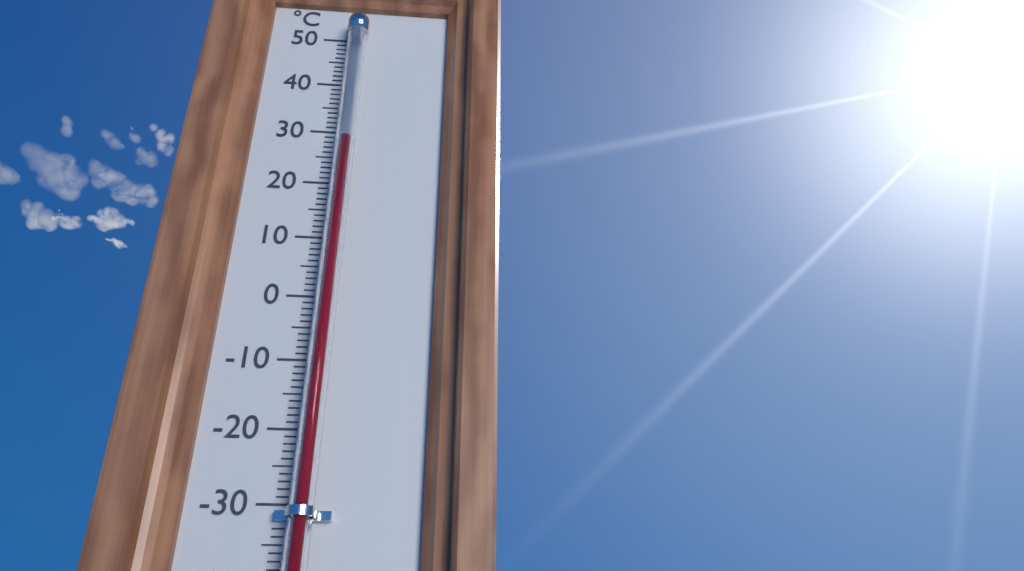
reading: 27 °C
